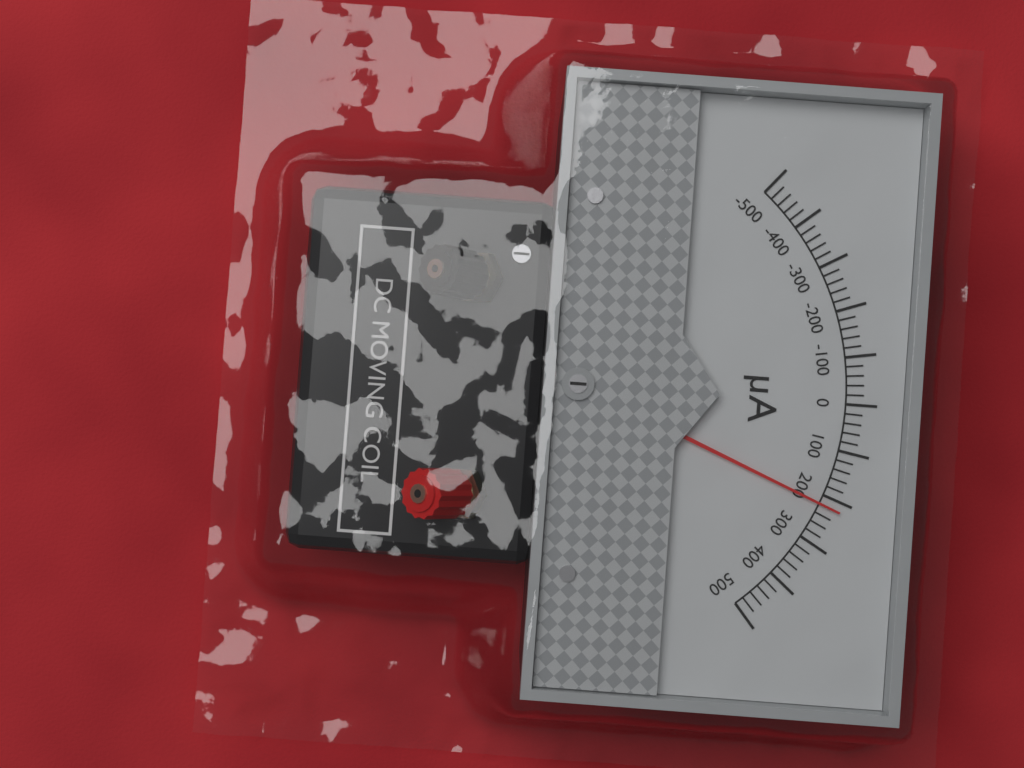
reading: 220 µA
